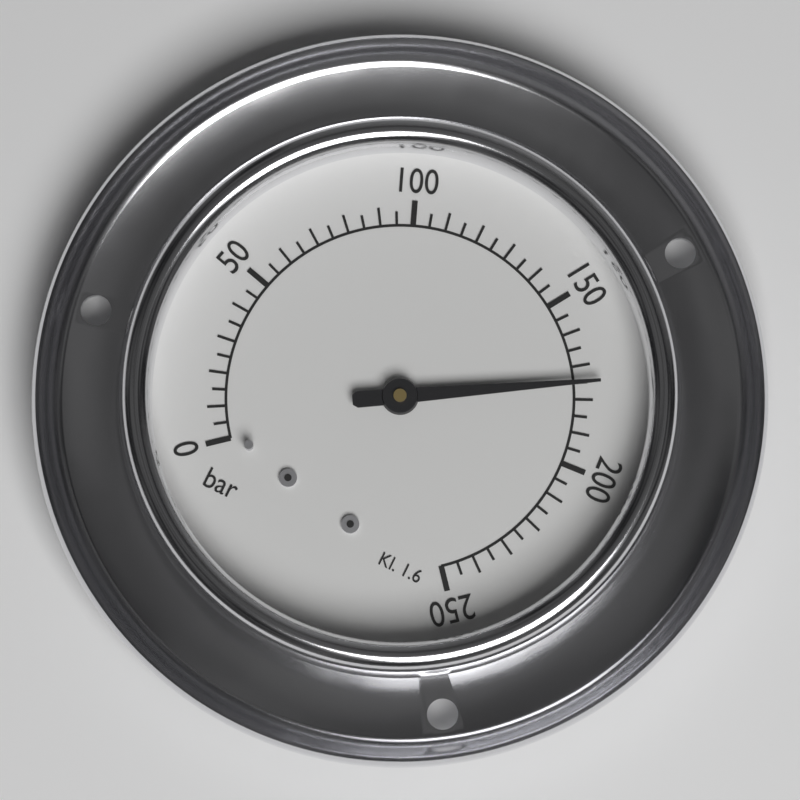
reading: 175 bar
